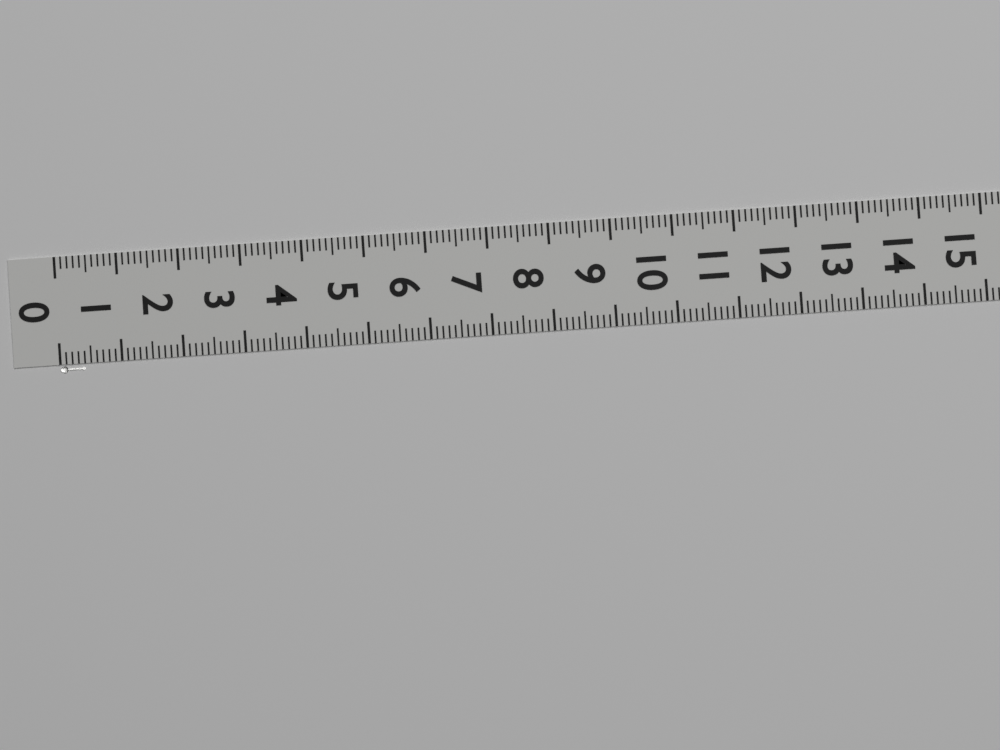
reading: 0.4 (no unit)
